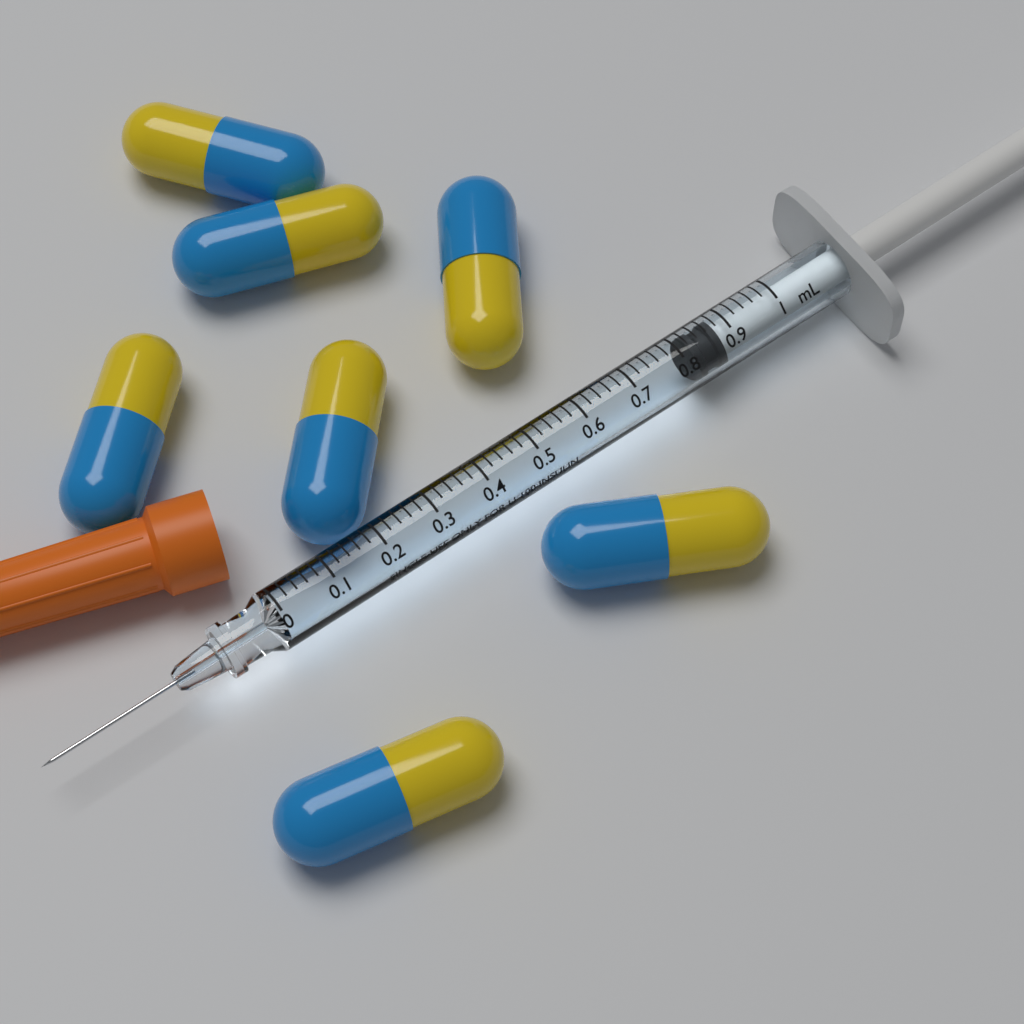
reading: 0.82 mL
